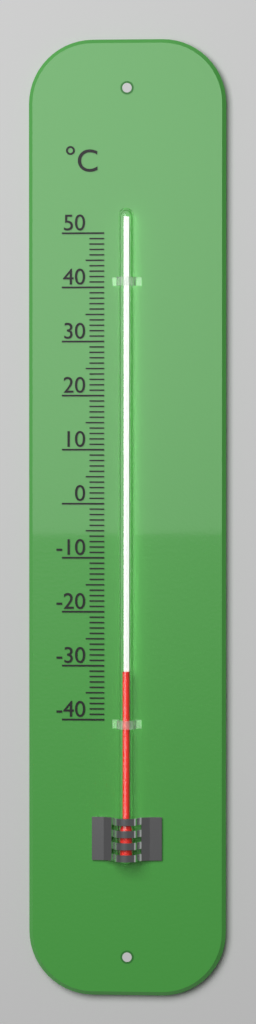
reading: -31 °C
